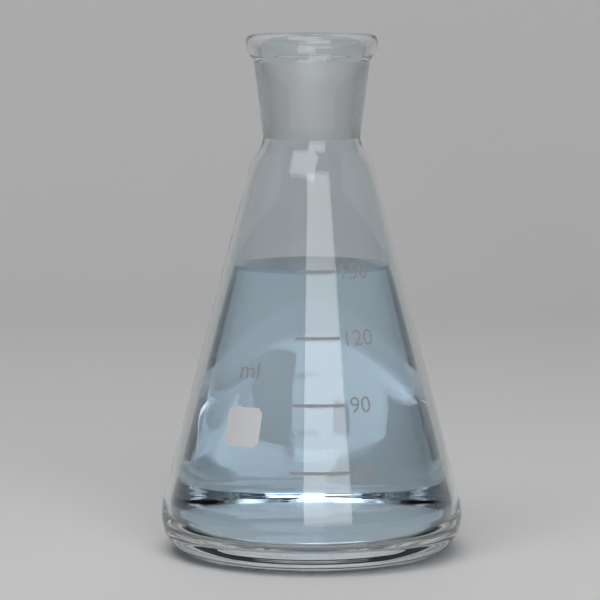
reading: 150 ml
